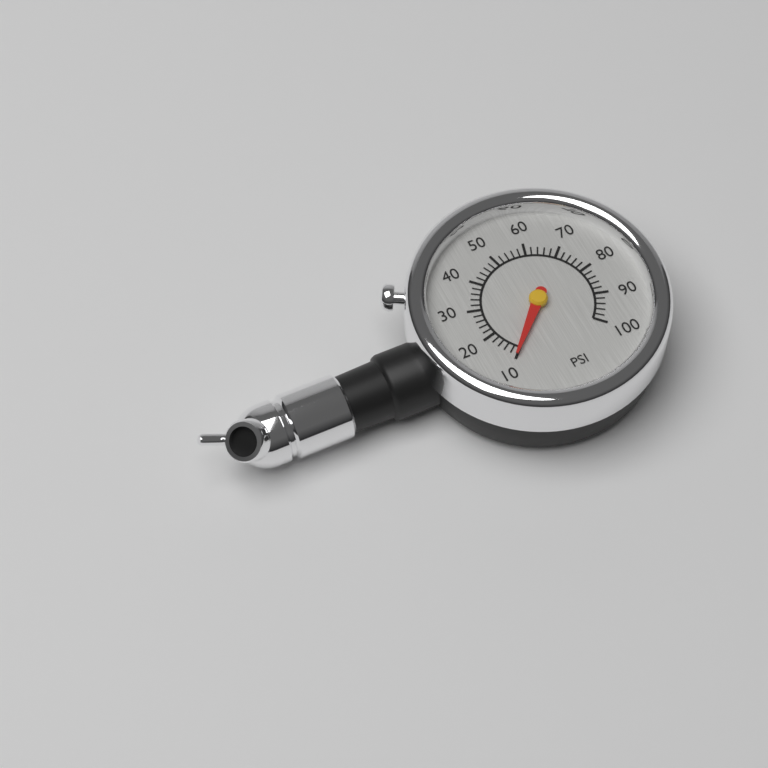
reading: 10 psi
